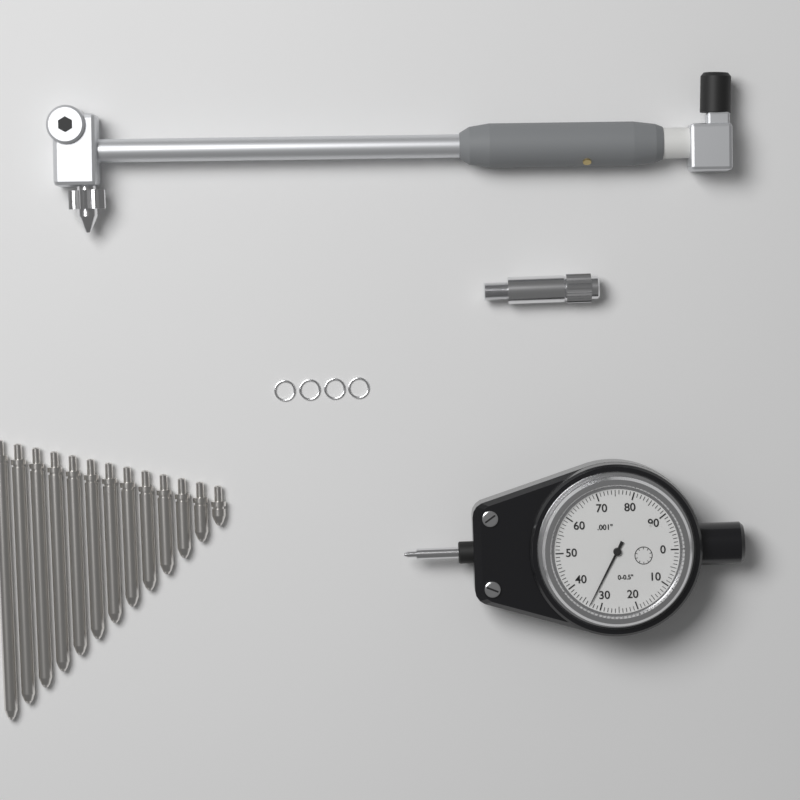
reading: 0.033 in
